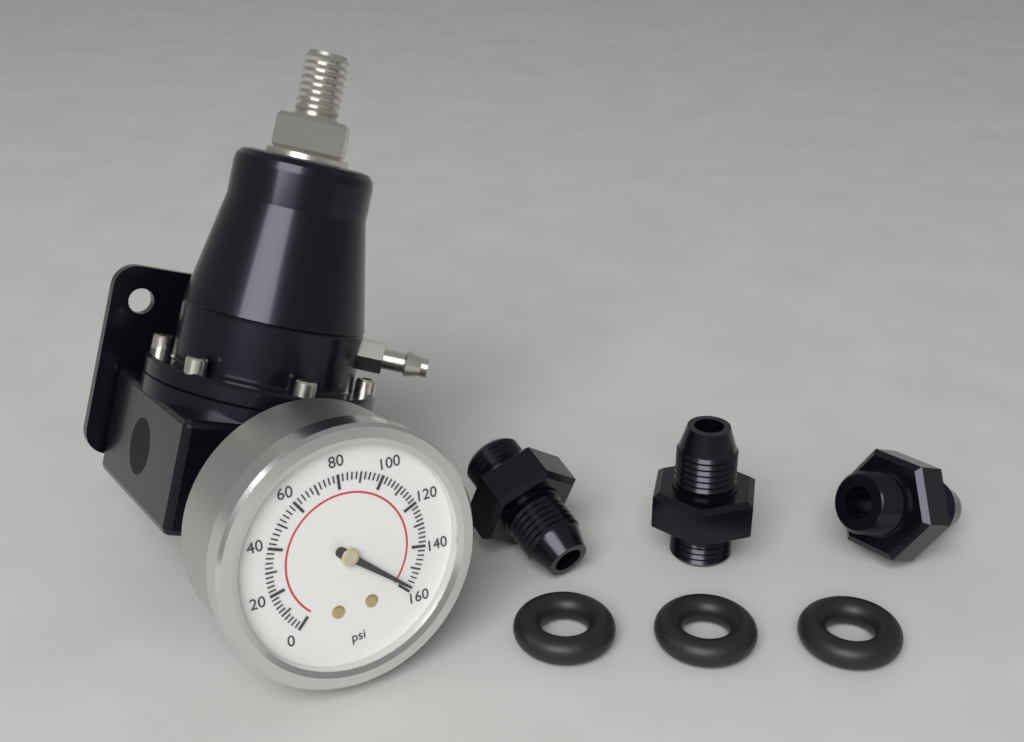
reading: 158 psi
